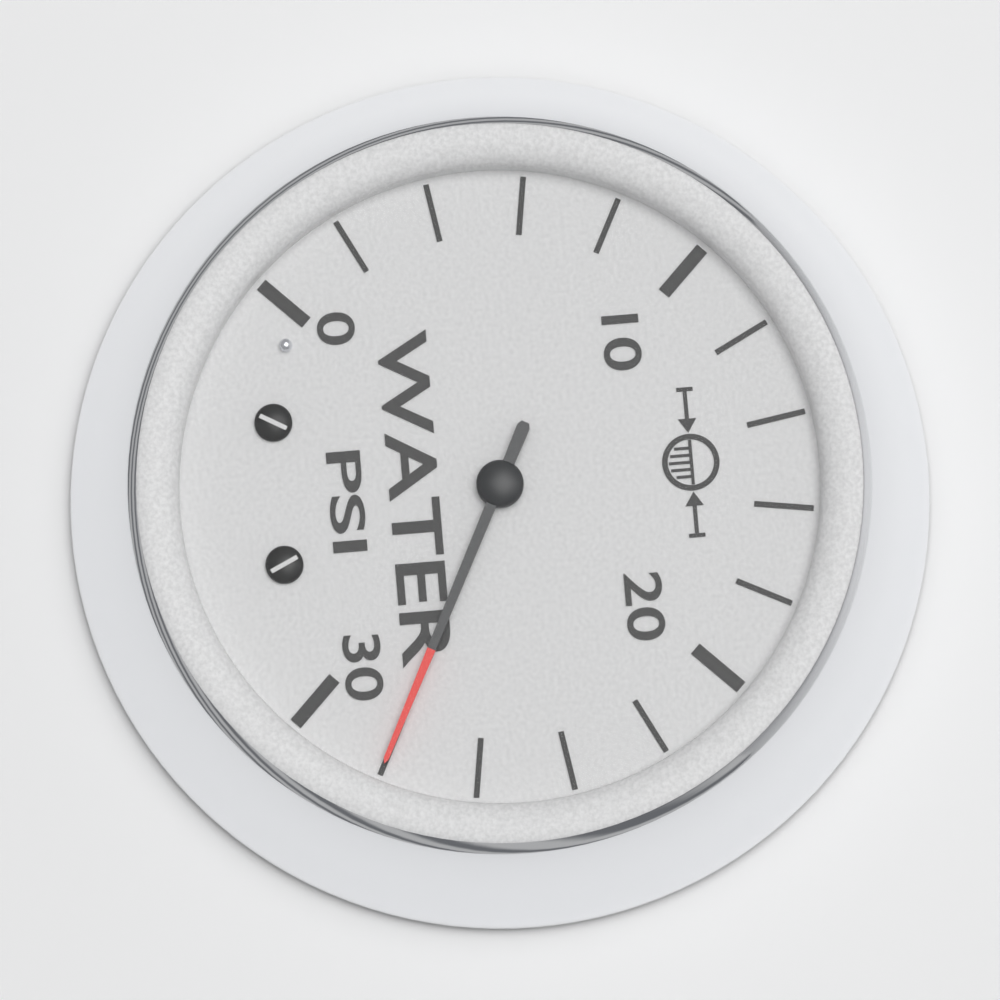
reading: 28 psi
